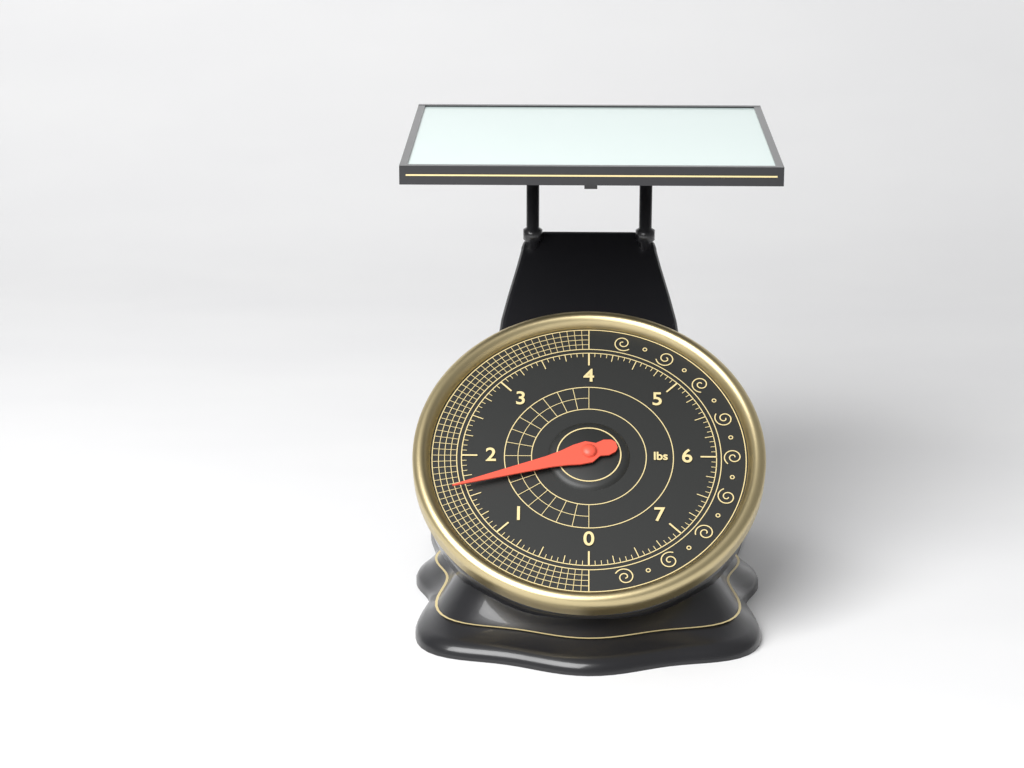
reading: 1.6250 lbs
